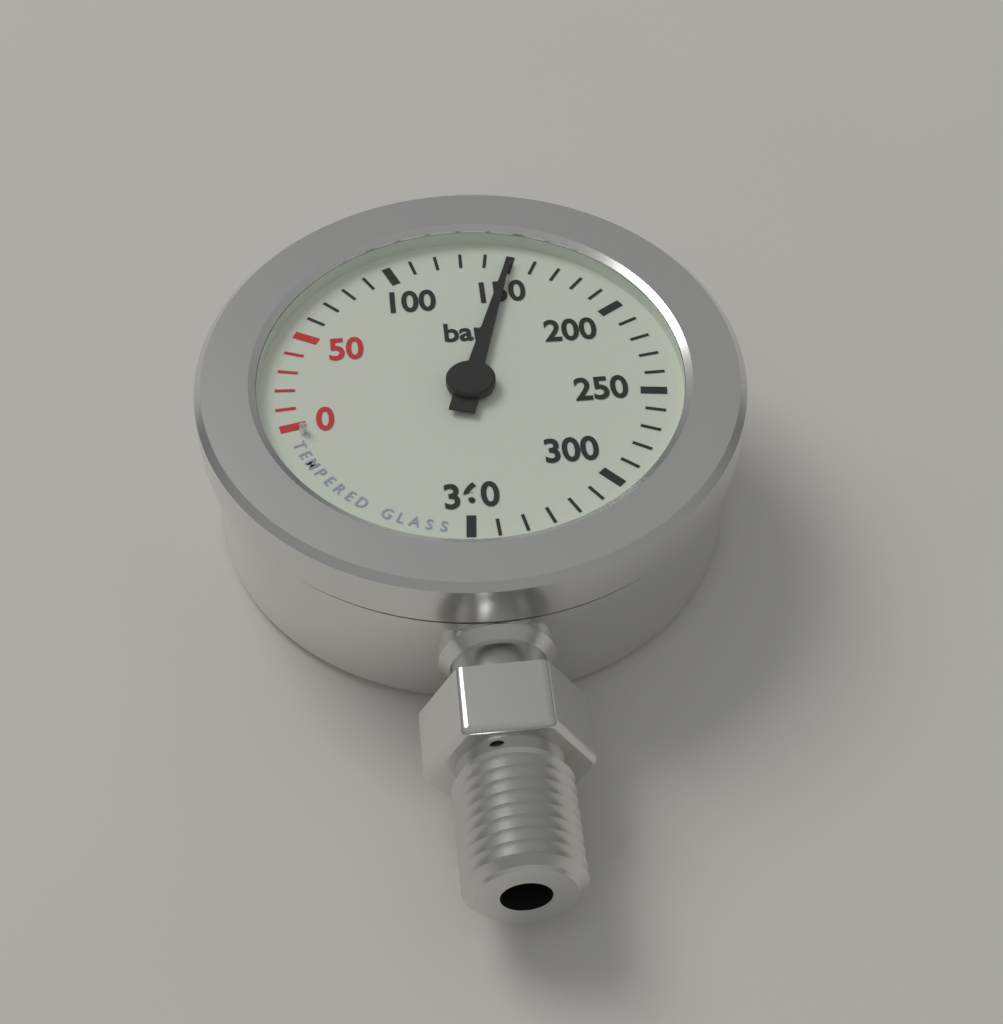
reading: 150 bar
